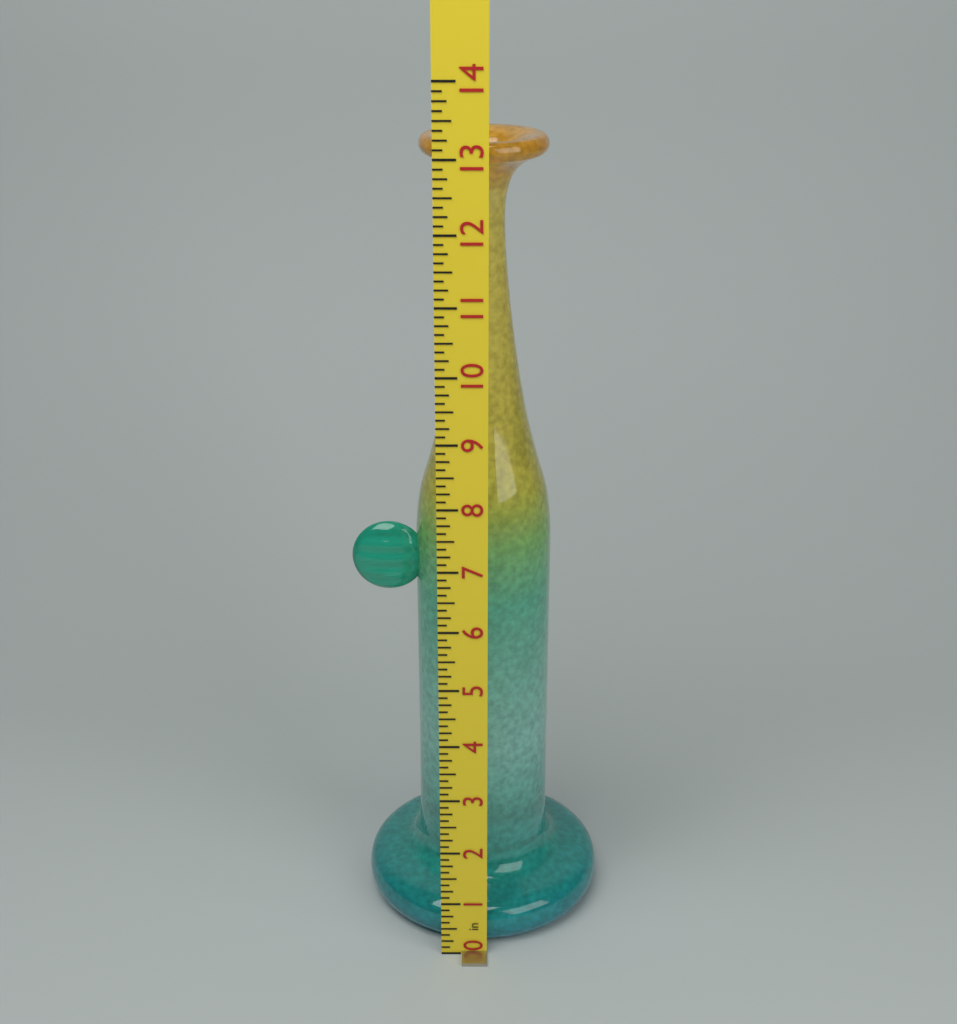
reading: 13.000 in
